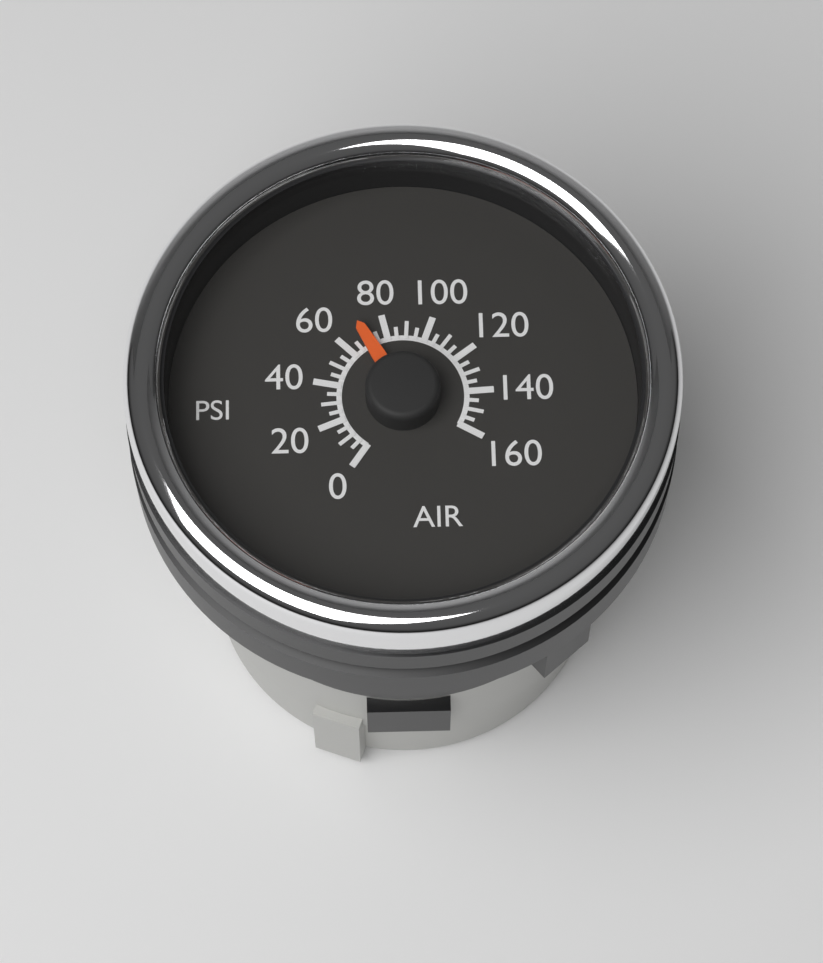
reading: 70 psi
